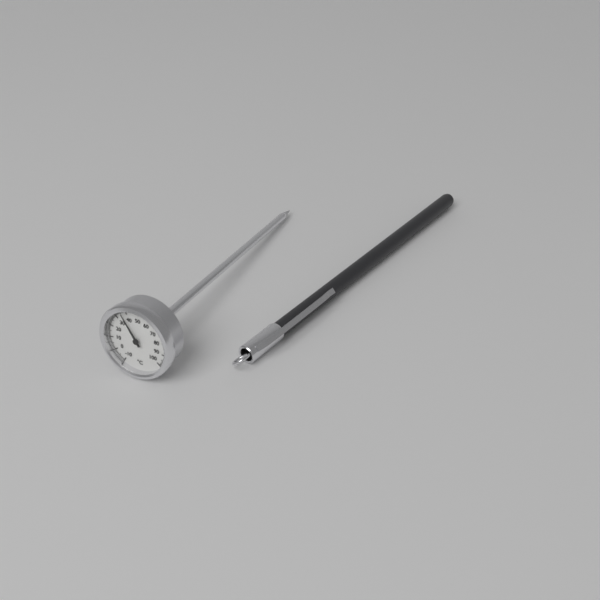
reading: 36 °C
